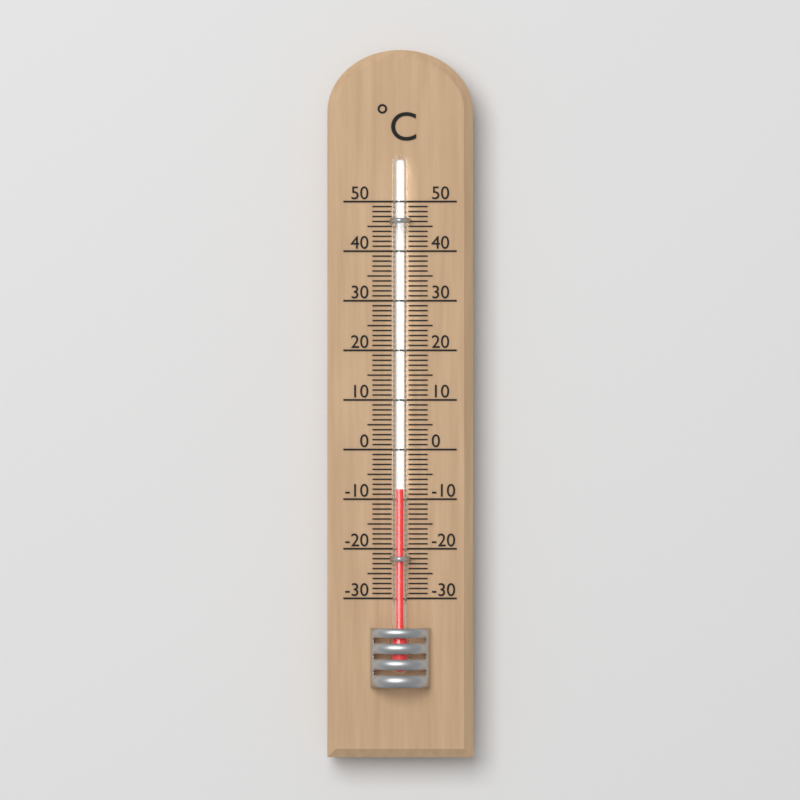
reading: -8 °C
